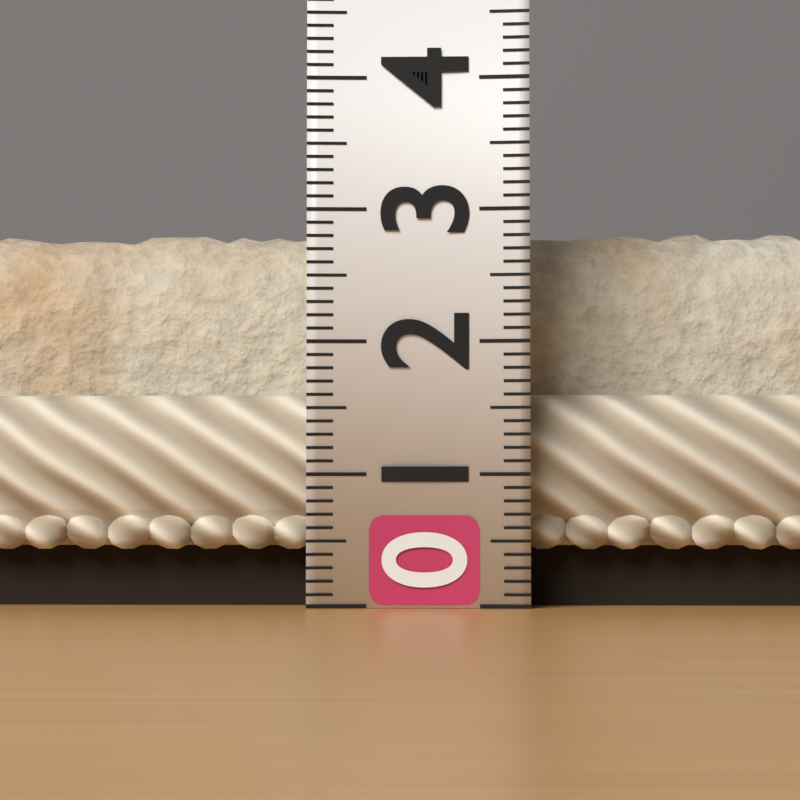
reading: 3.0 (no unit)
